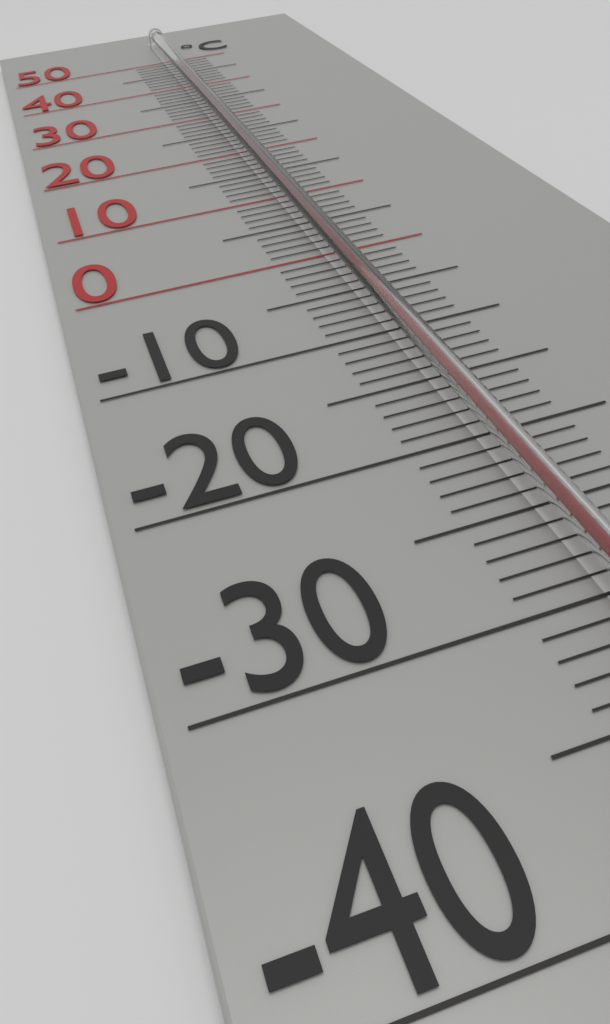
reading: 44 °C
